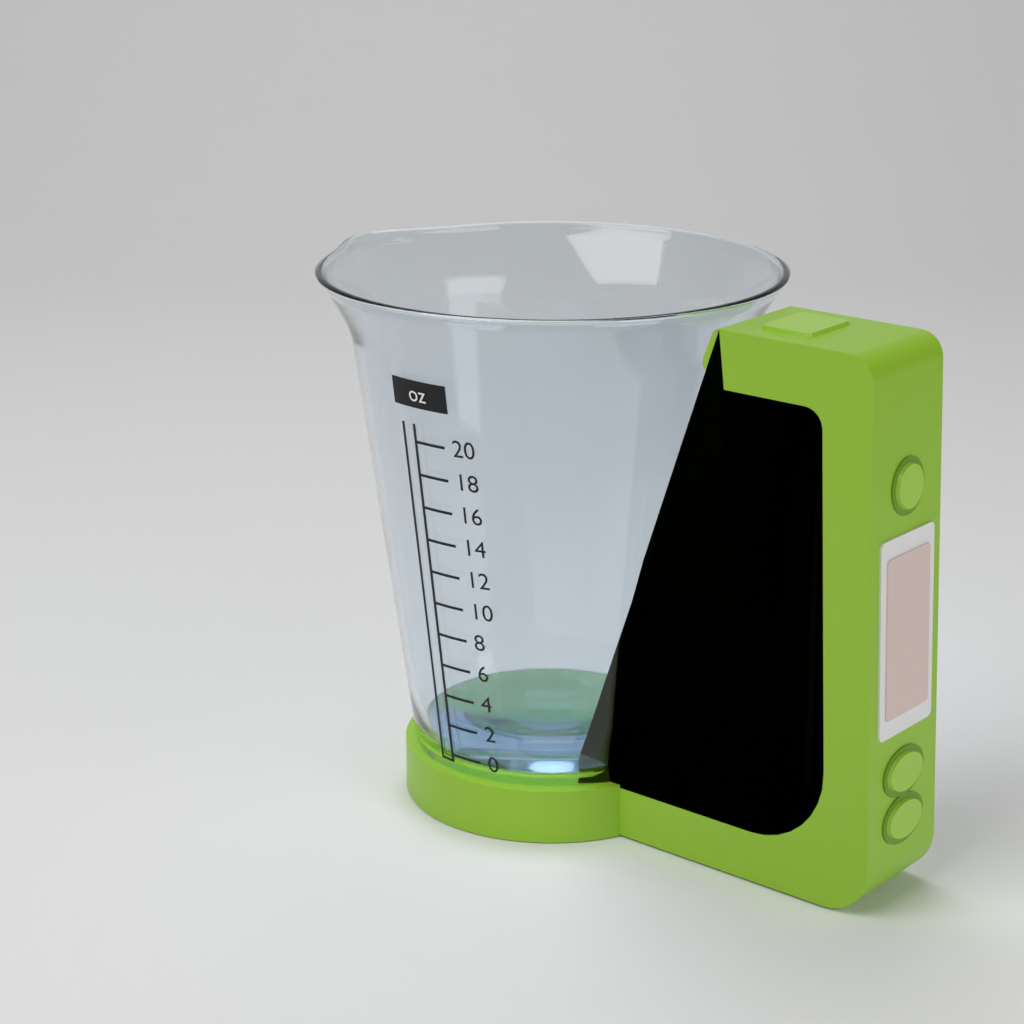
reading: 0 oz
